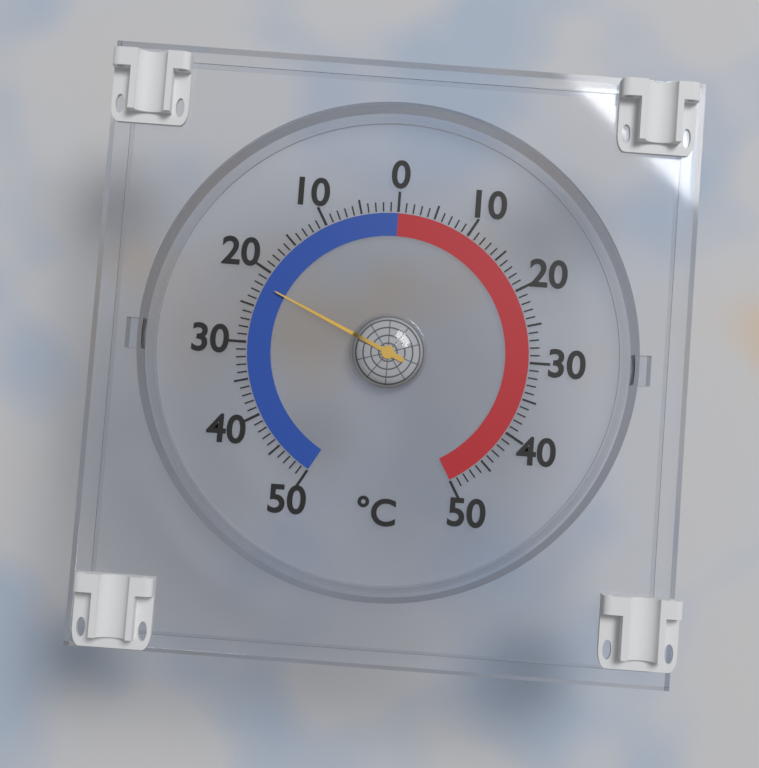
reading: -22 °C
